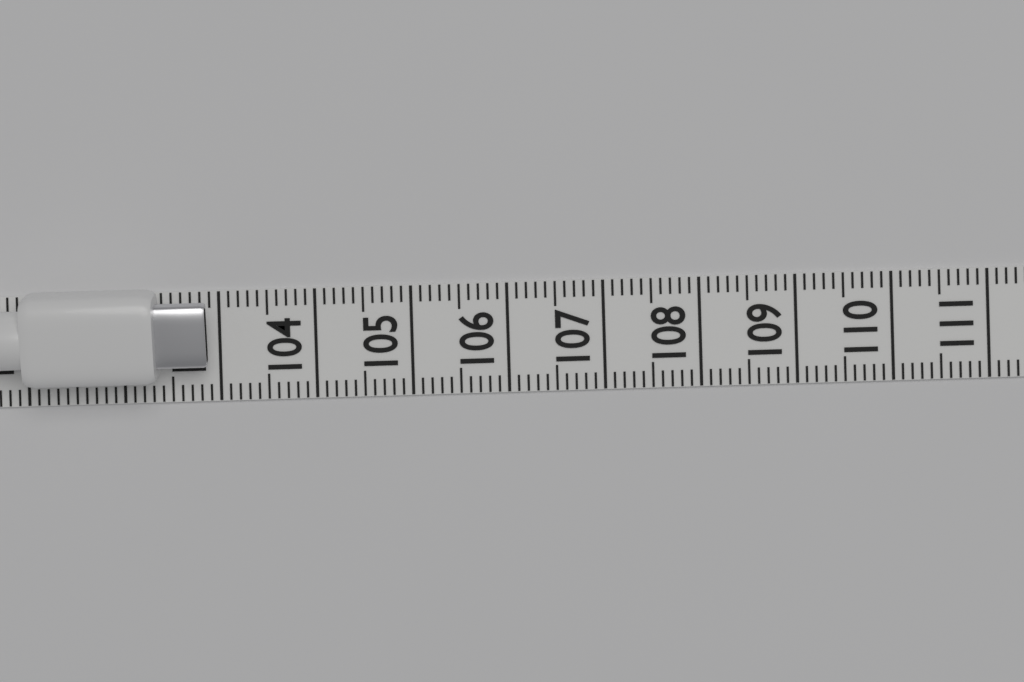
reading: 102.9 (no unit)
